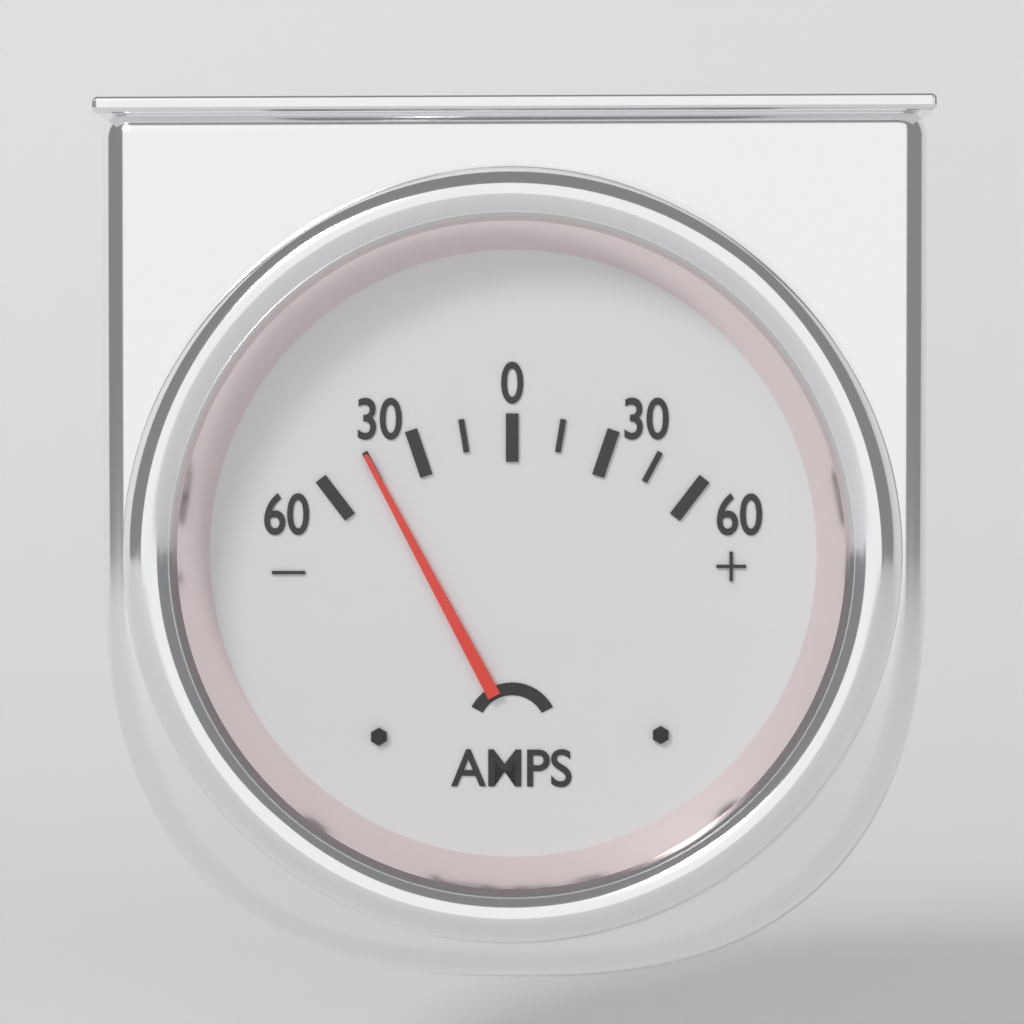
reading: -45 A
